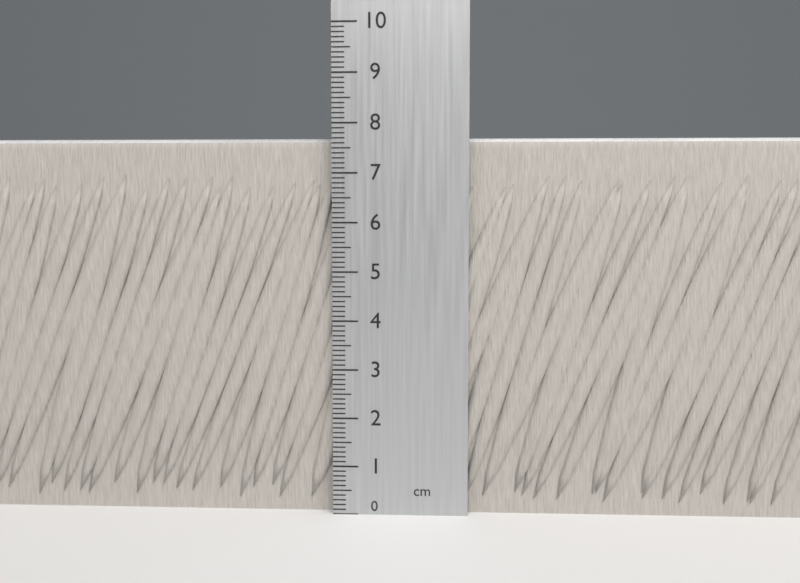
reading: 7.7 cm
